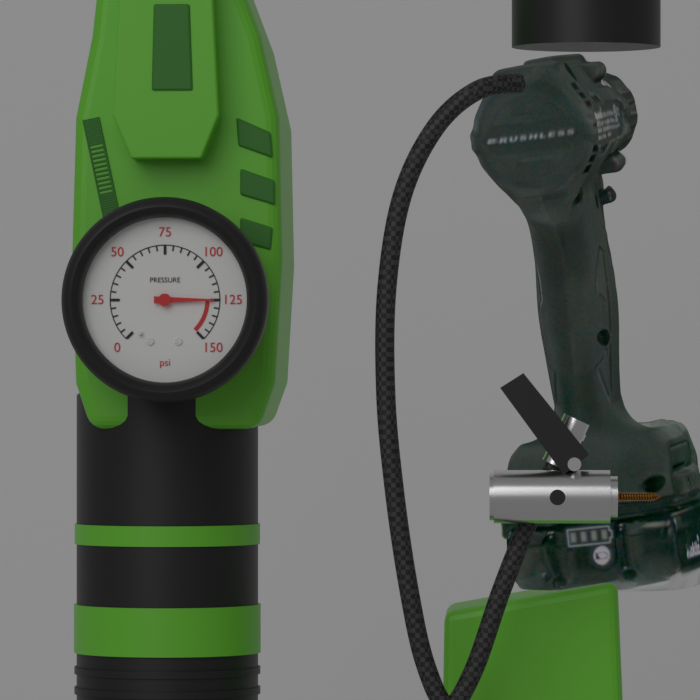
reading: 125 psi
